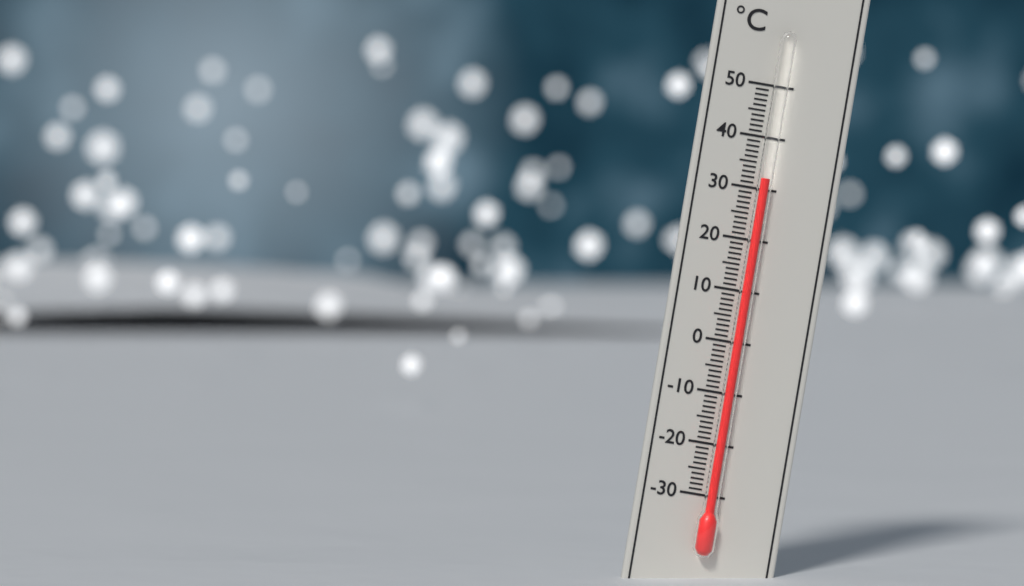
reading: 32 °C
